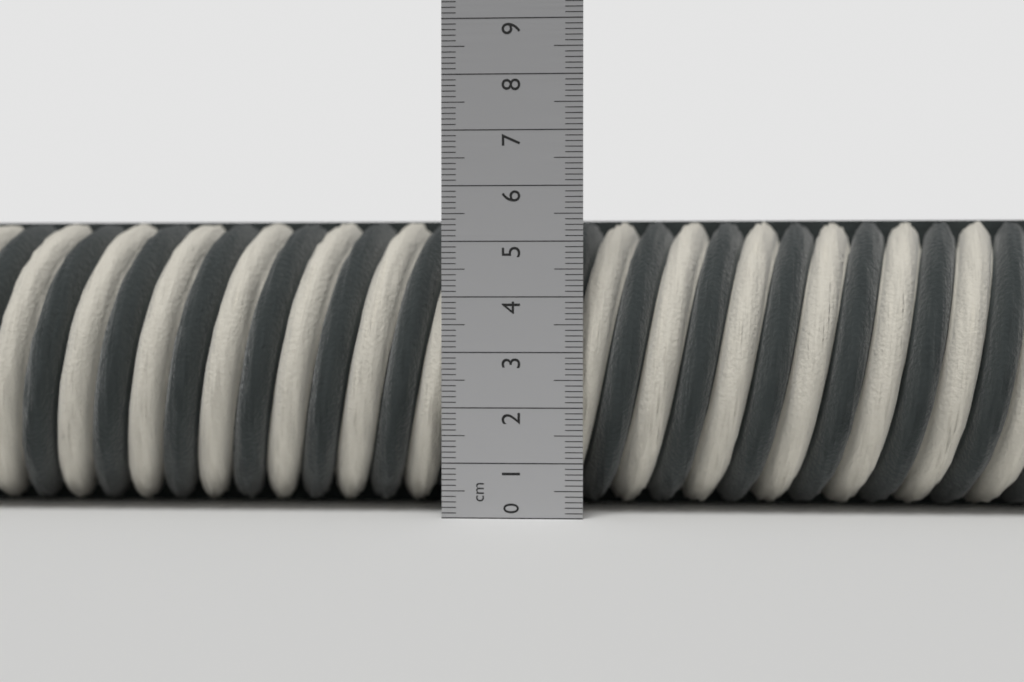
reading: 5.5 cm
